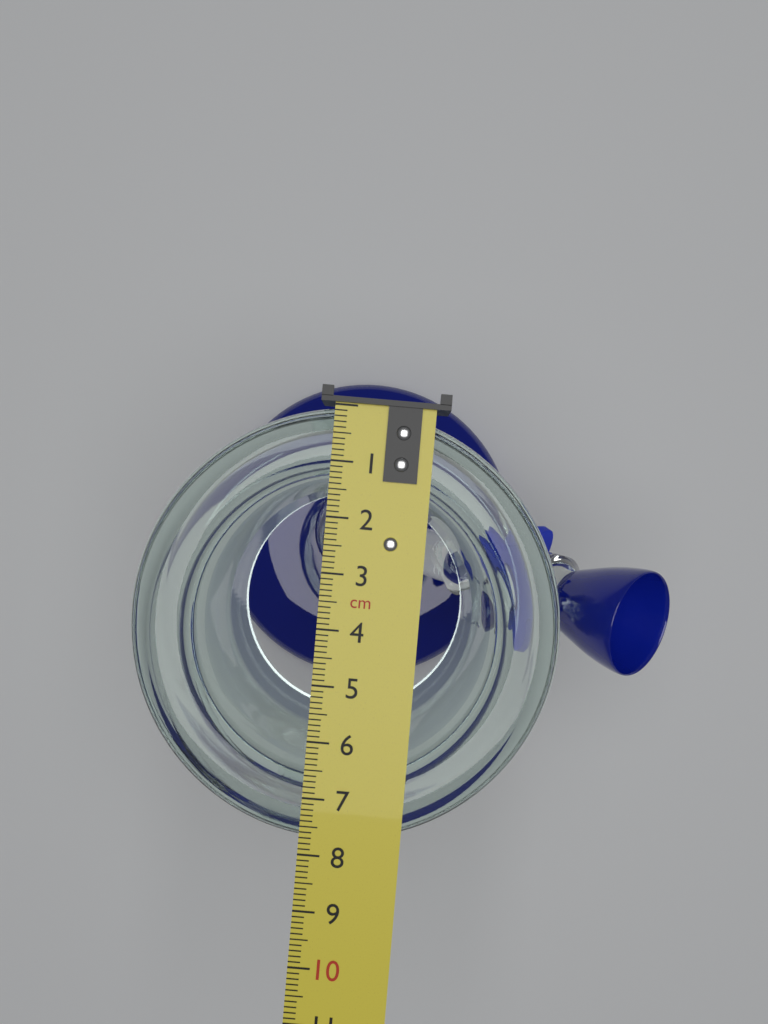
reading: 7.8 cm
